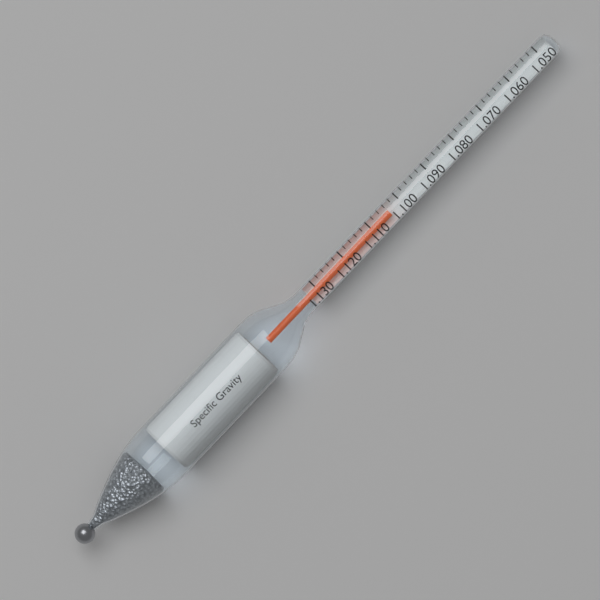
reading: 1.104 (no unit)
